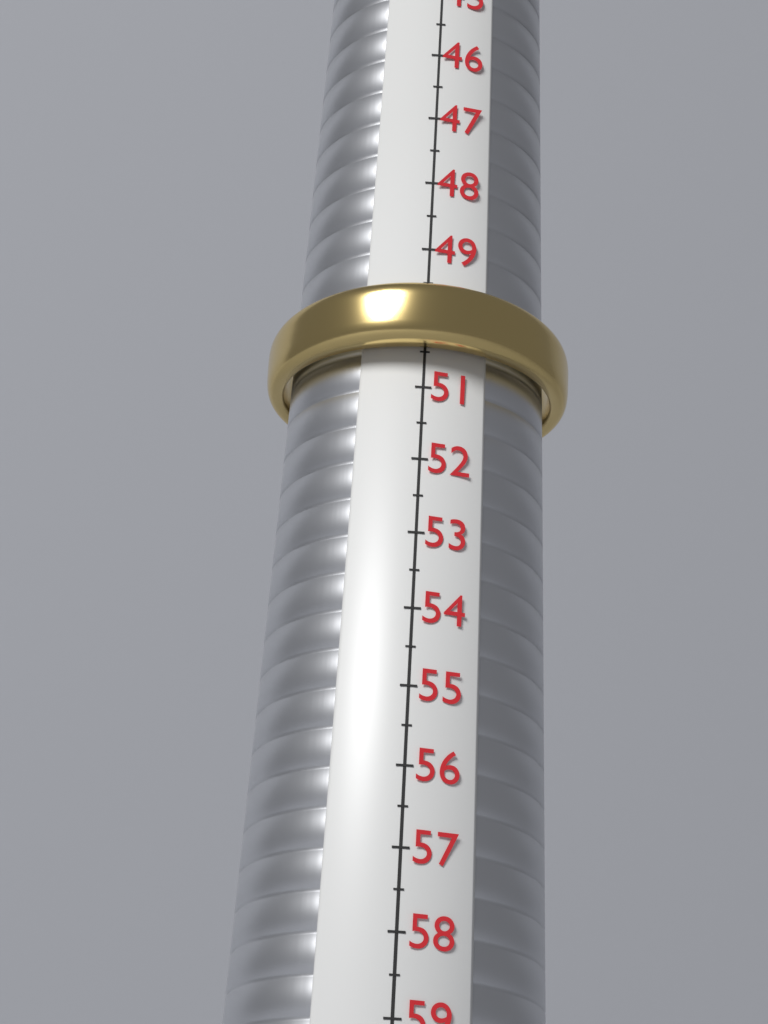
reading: 50.5 (no unit)
